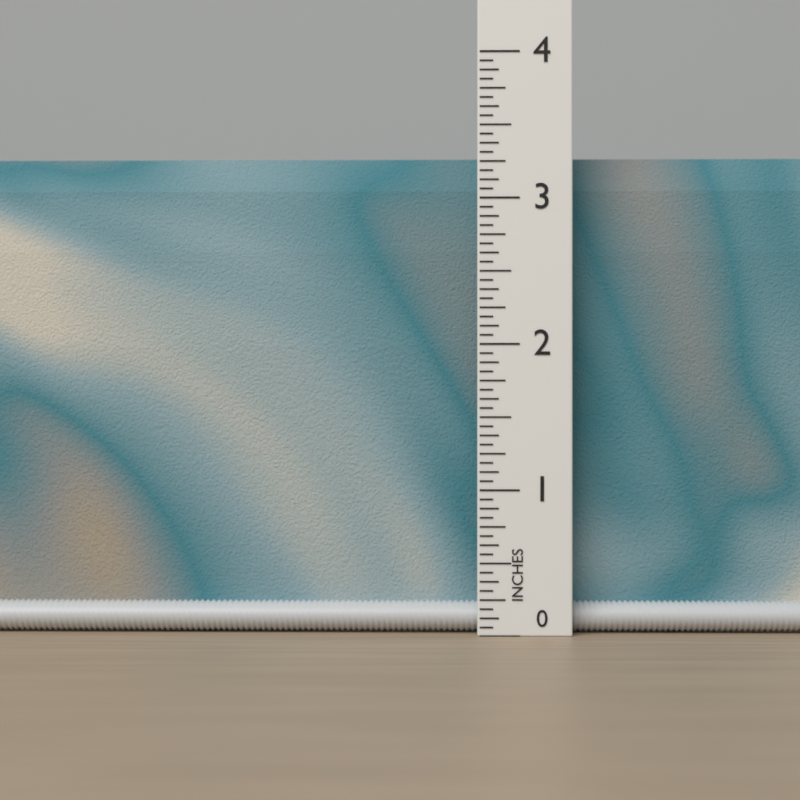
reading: 3.3125 in
